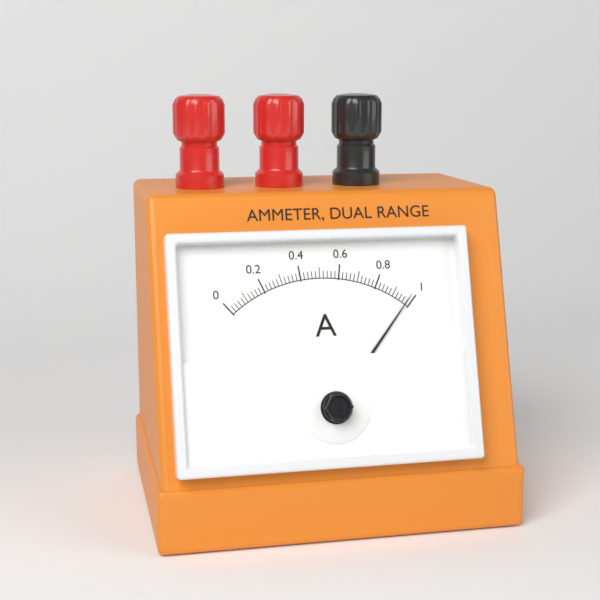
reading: 0.98 A
